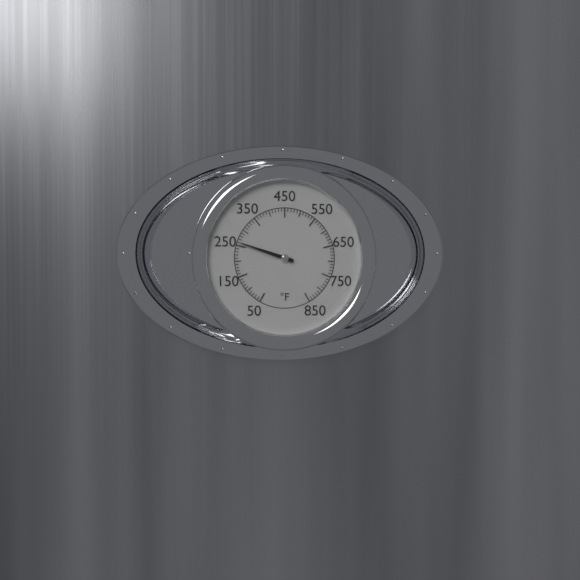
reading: 260 °F
